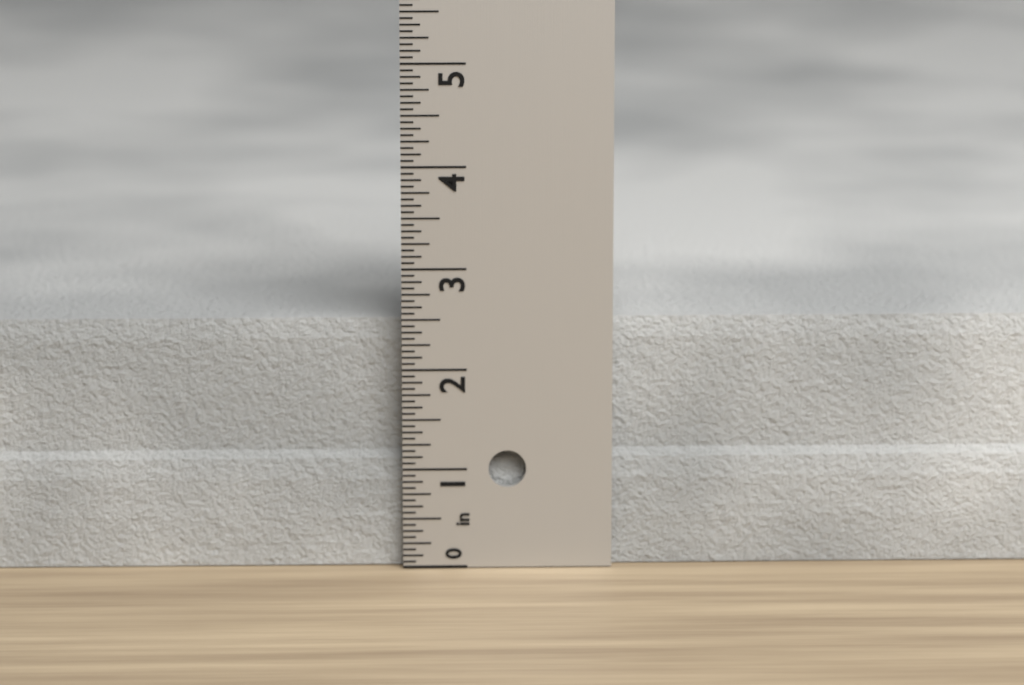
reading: 2.4375 in
